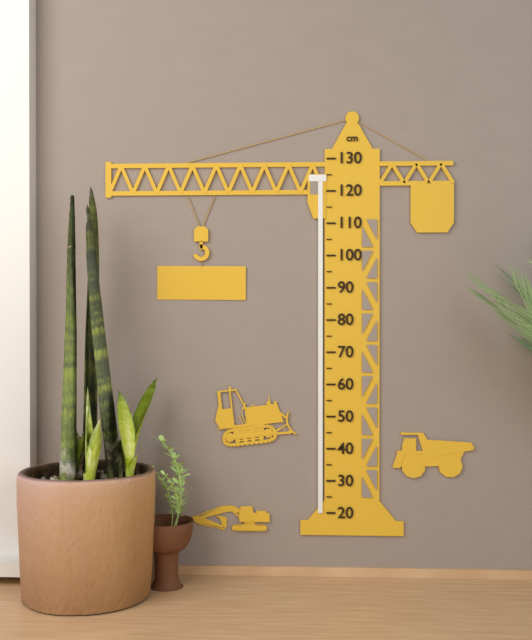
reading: 125 cm
